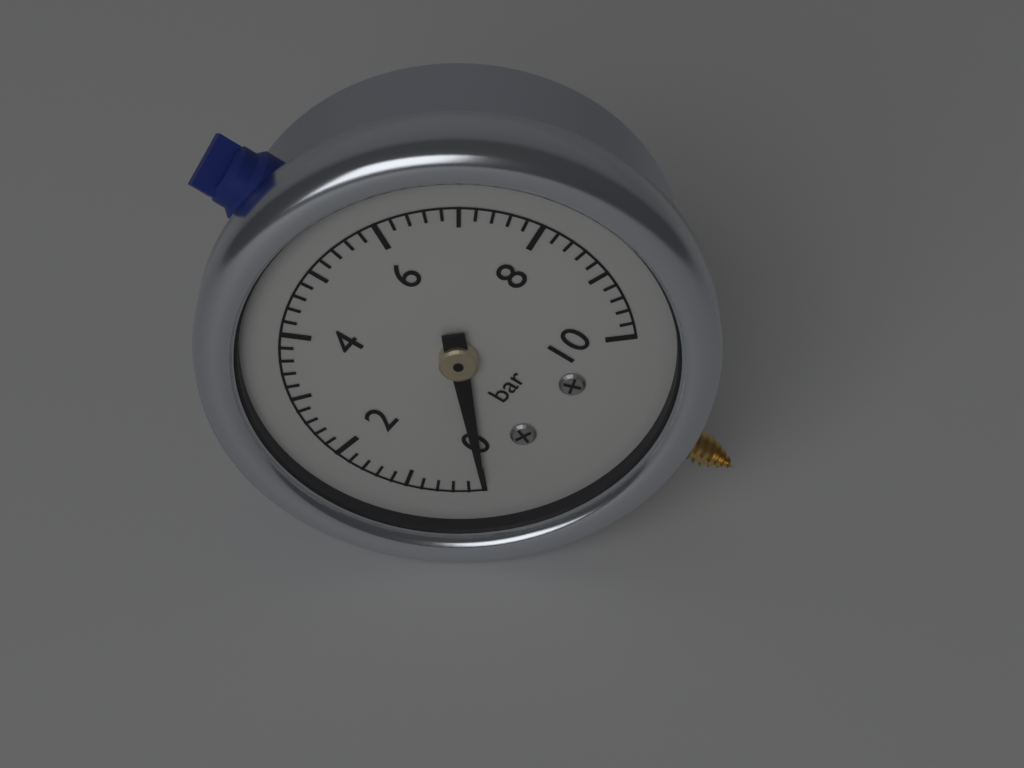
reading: 0.0 bar
